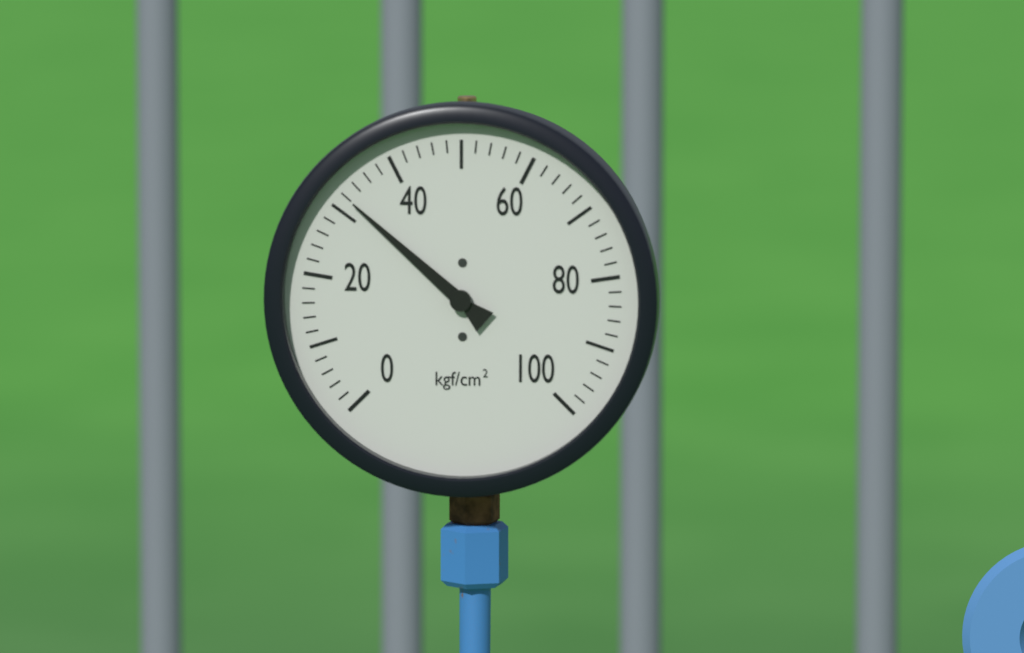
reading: 32 kgf/cm²
